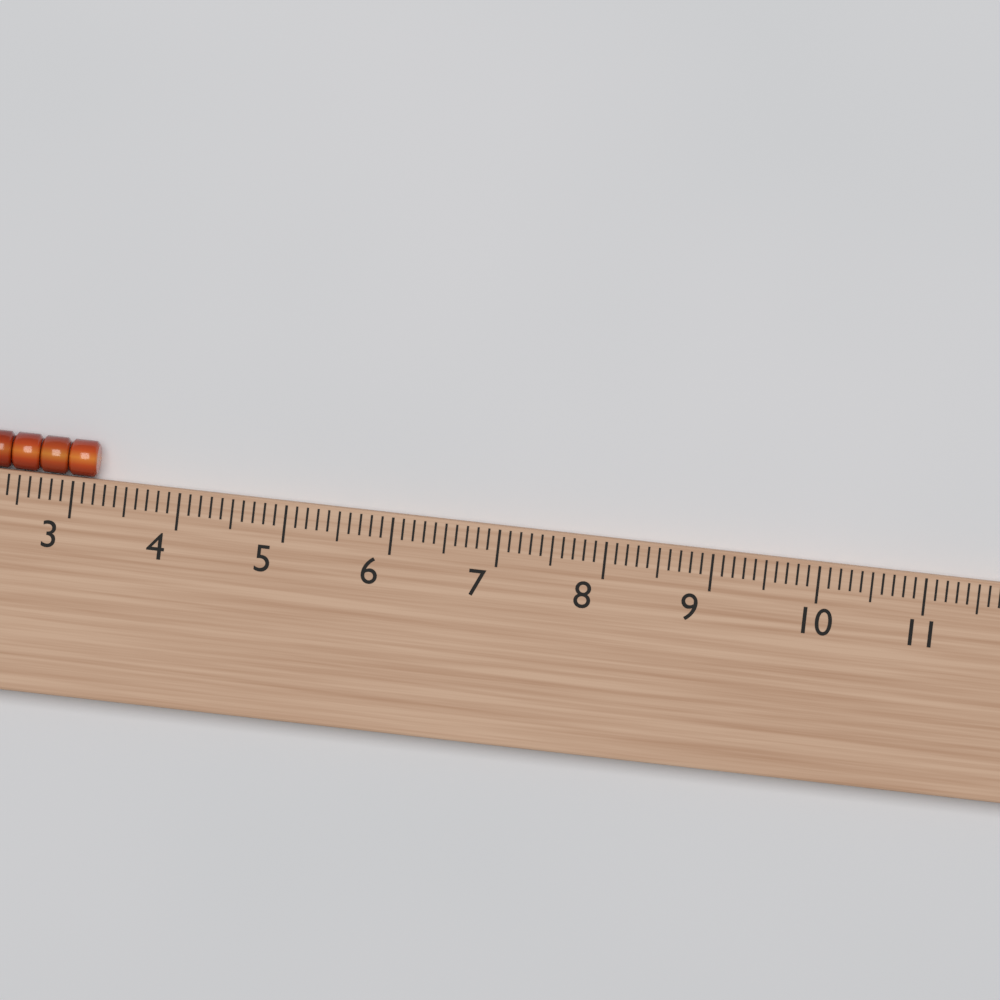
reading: 3.2 (no unit)
